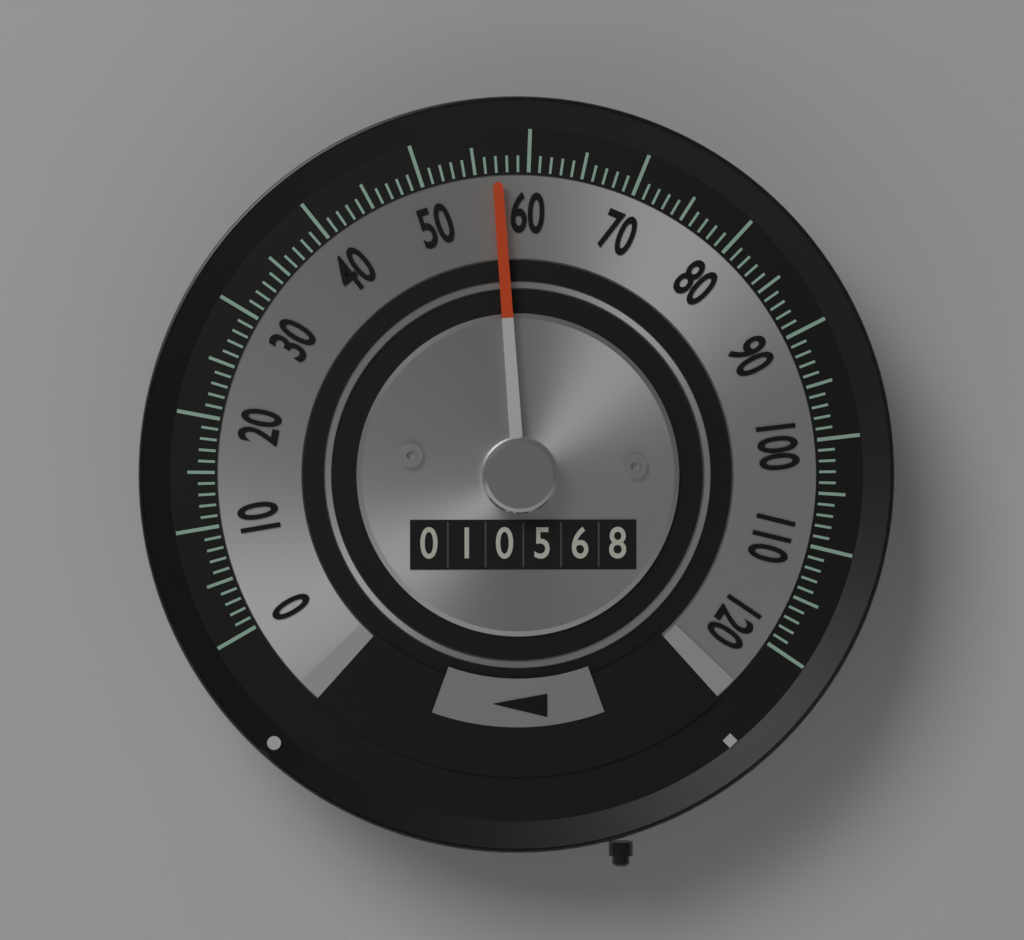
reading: 57 (no unit)
